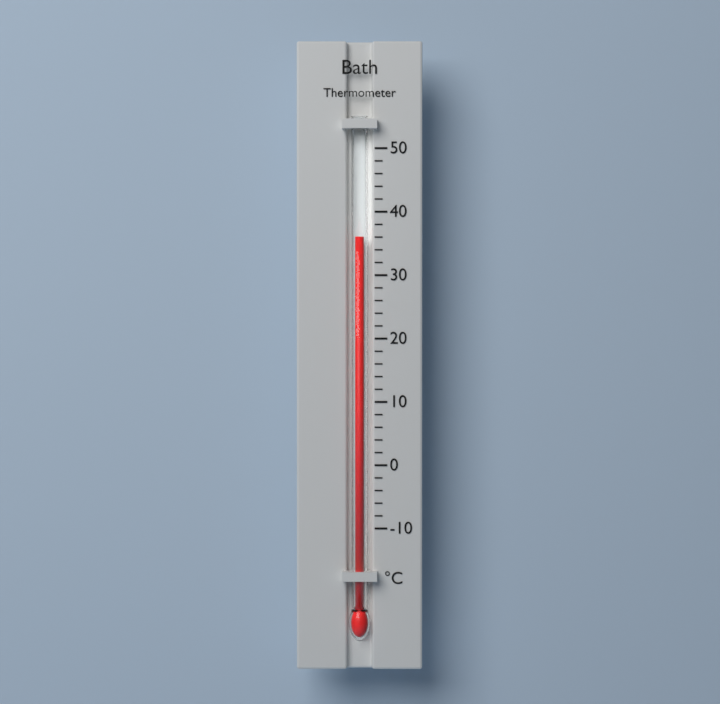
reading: 36 °C
